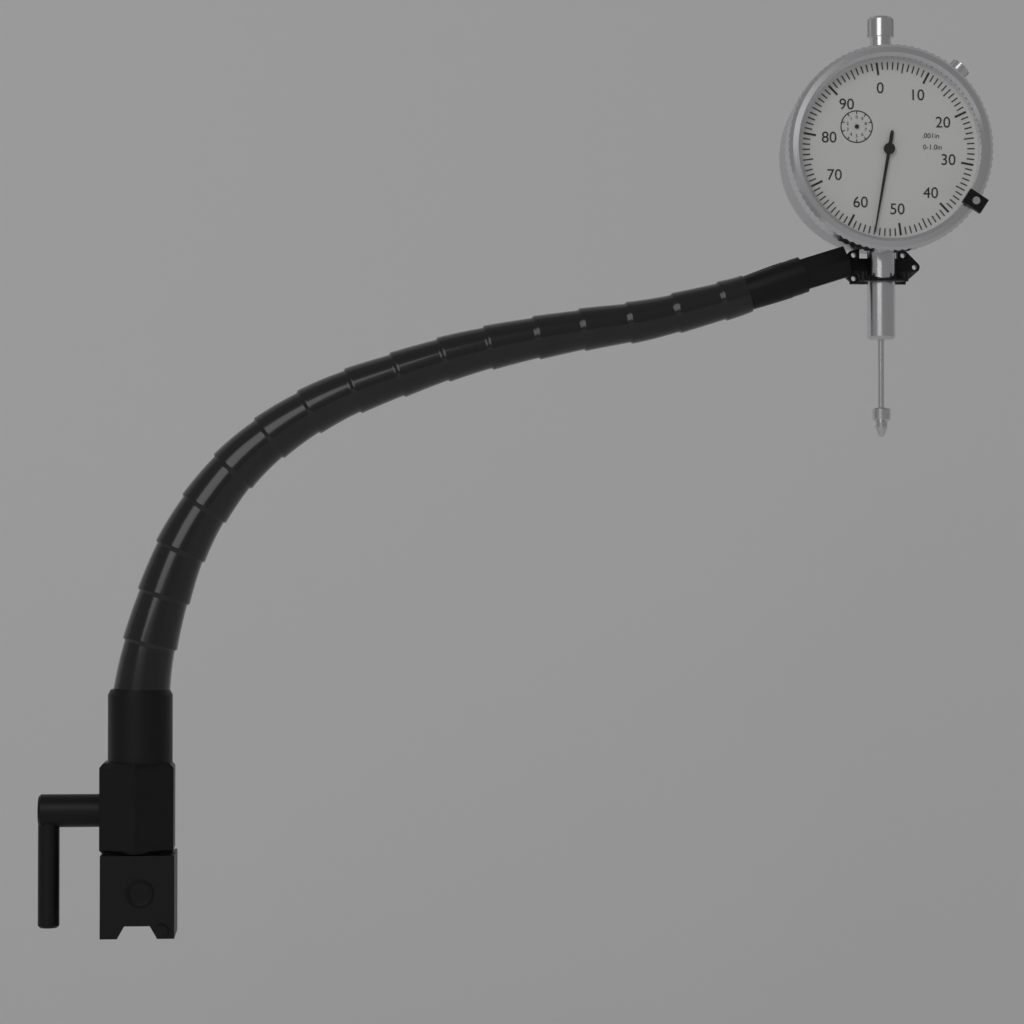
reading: 0.055 in
